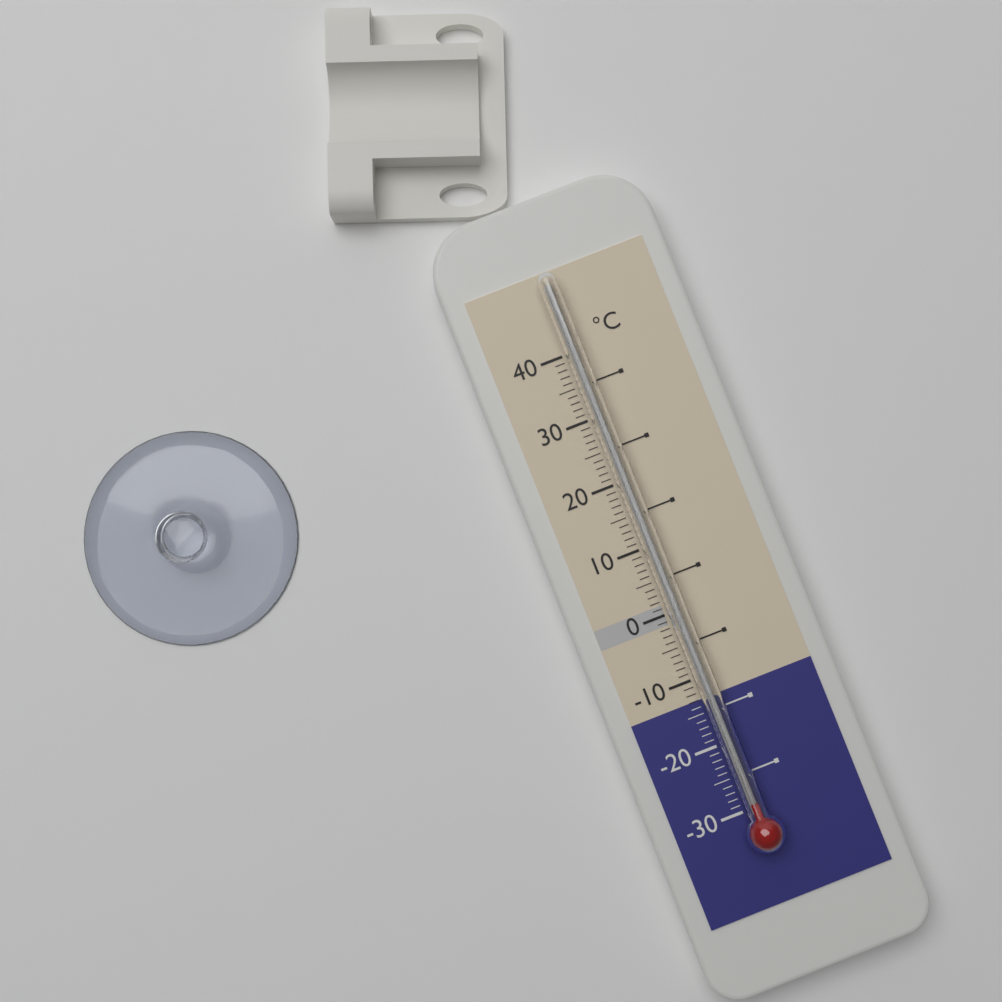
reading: -29 °C
